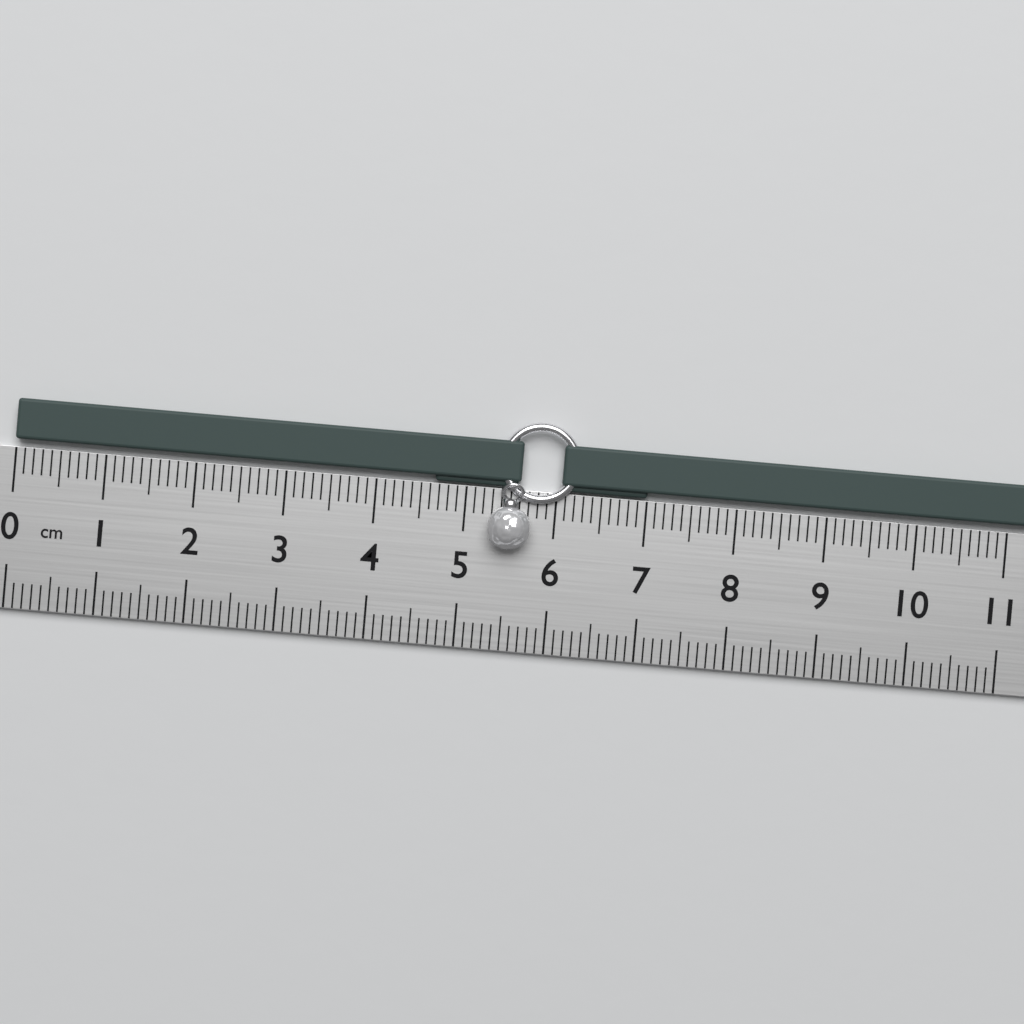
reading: 5.6 cm
